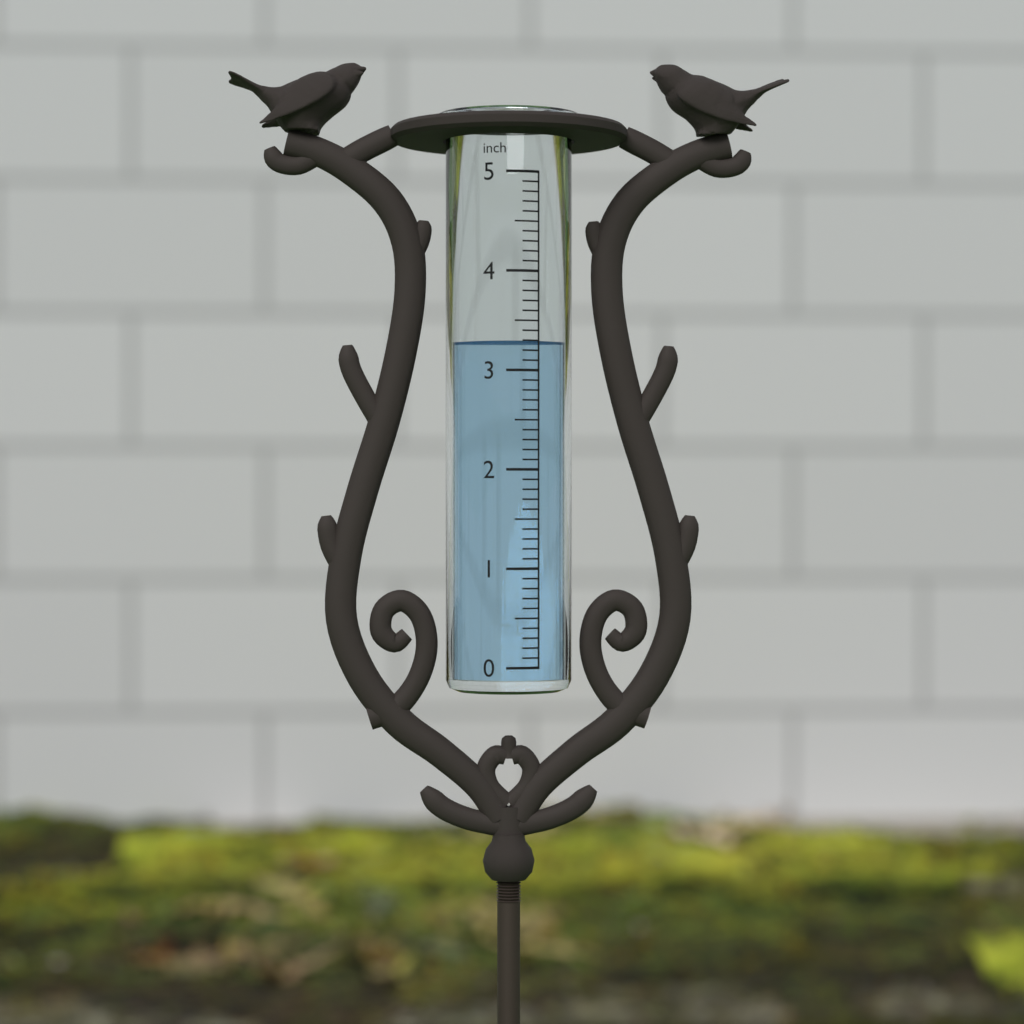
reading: 3.3 inch
